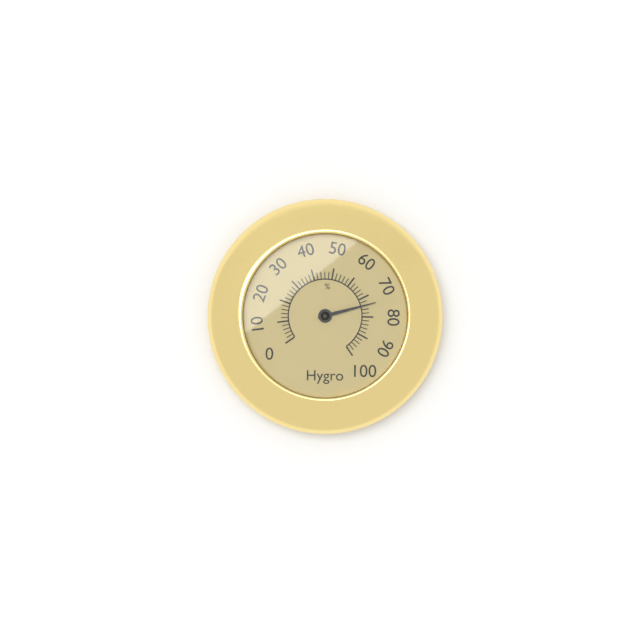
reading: 74 %
